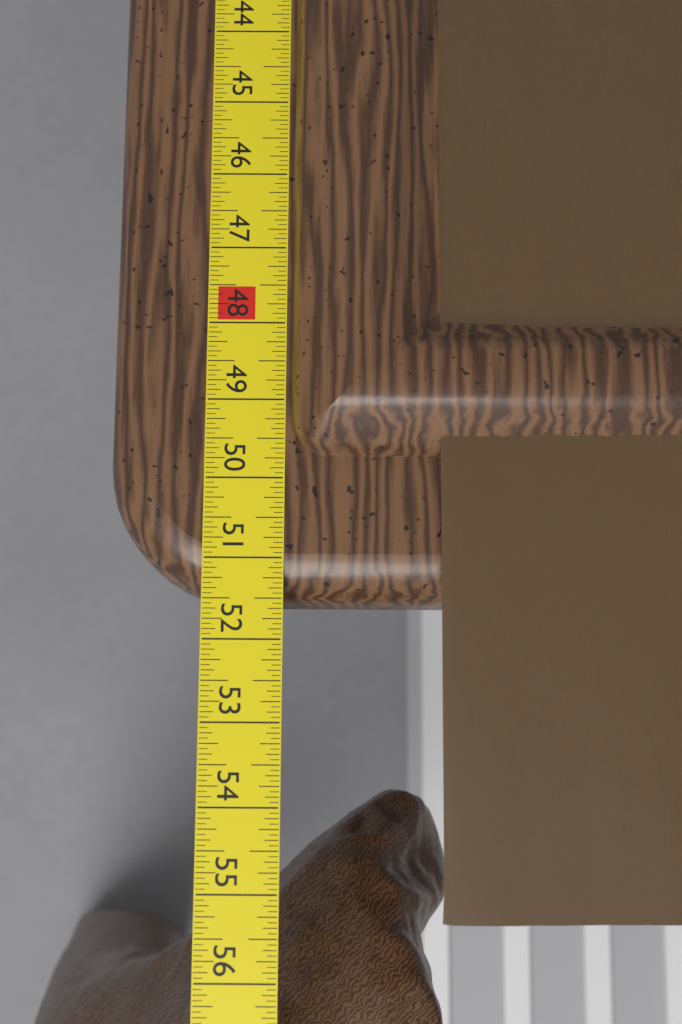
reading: 51.5000 in
